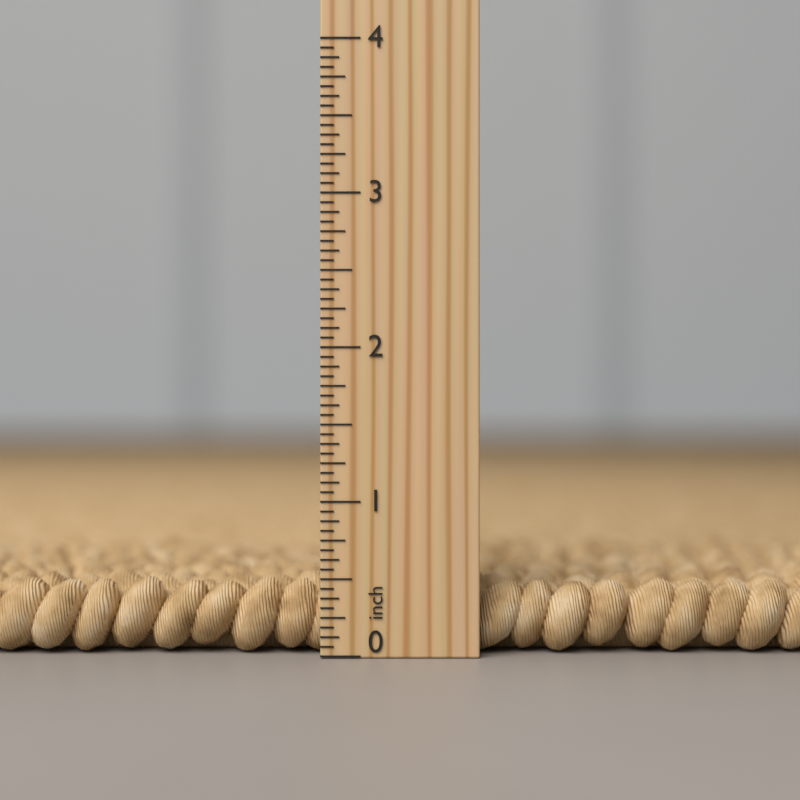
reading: 0.5000 inch
